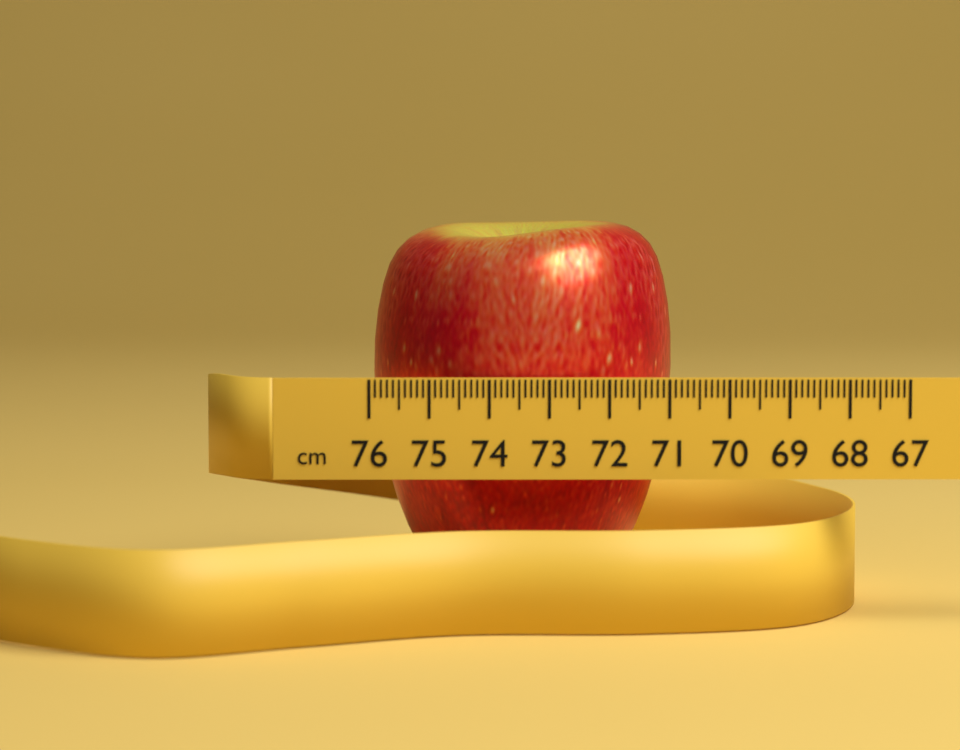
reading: 70.8 cm
